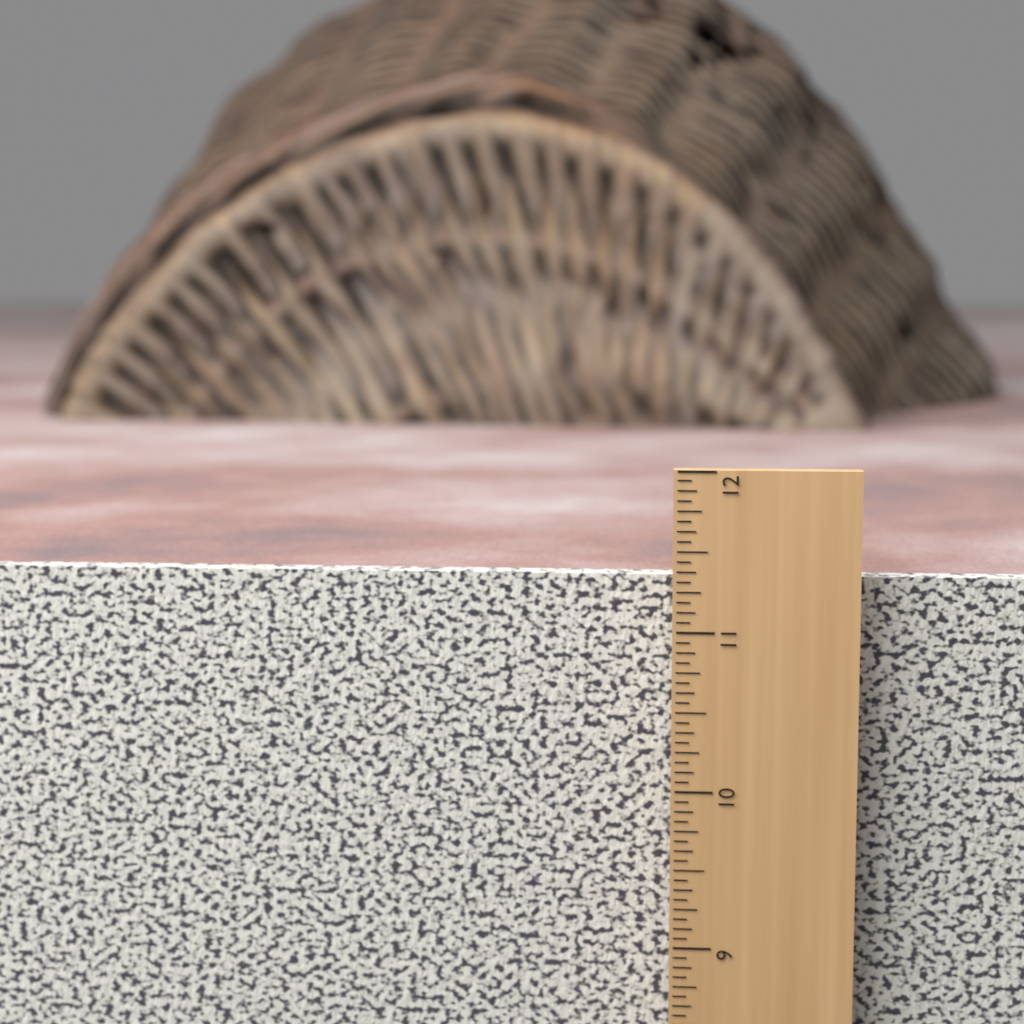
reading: 11.3125 in
